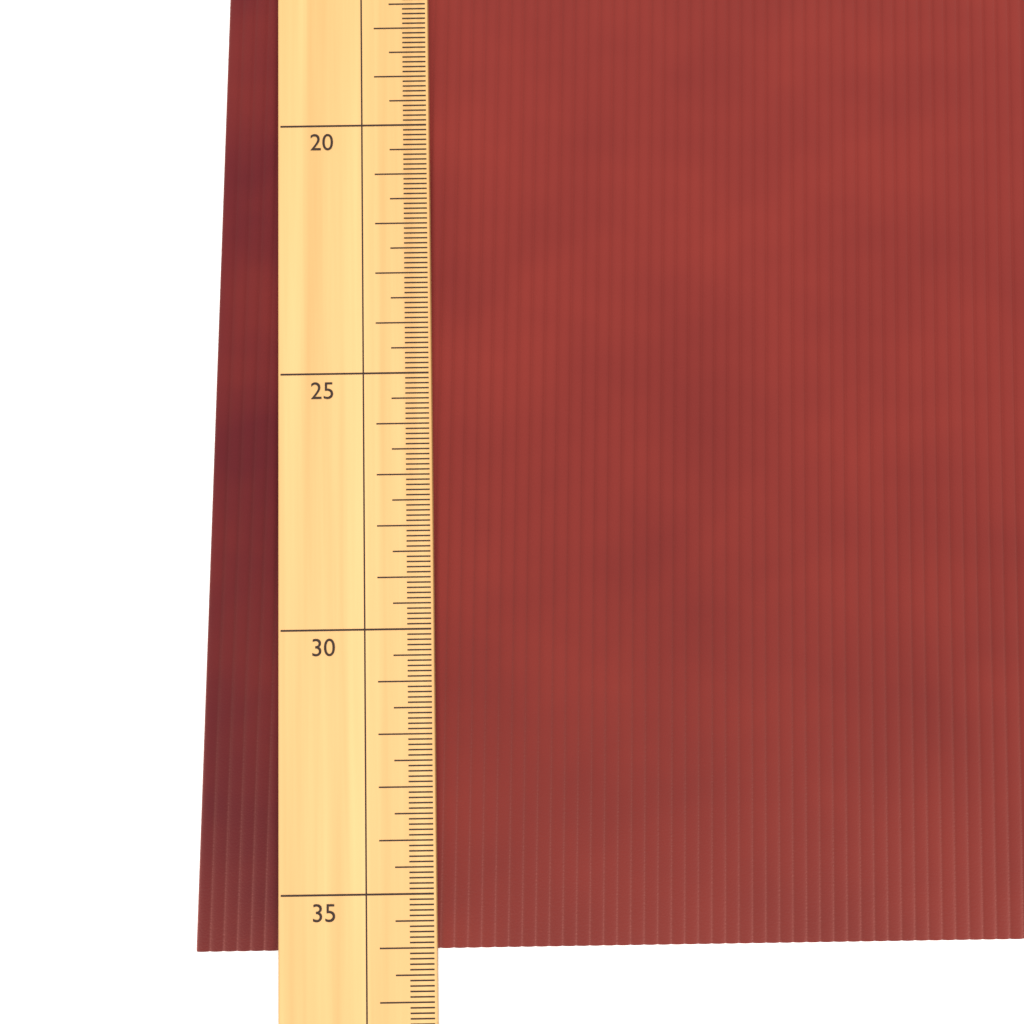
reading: 36.1 (no unit)
